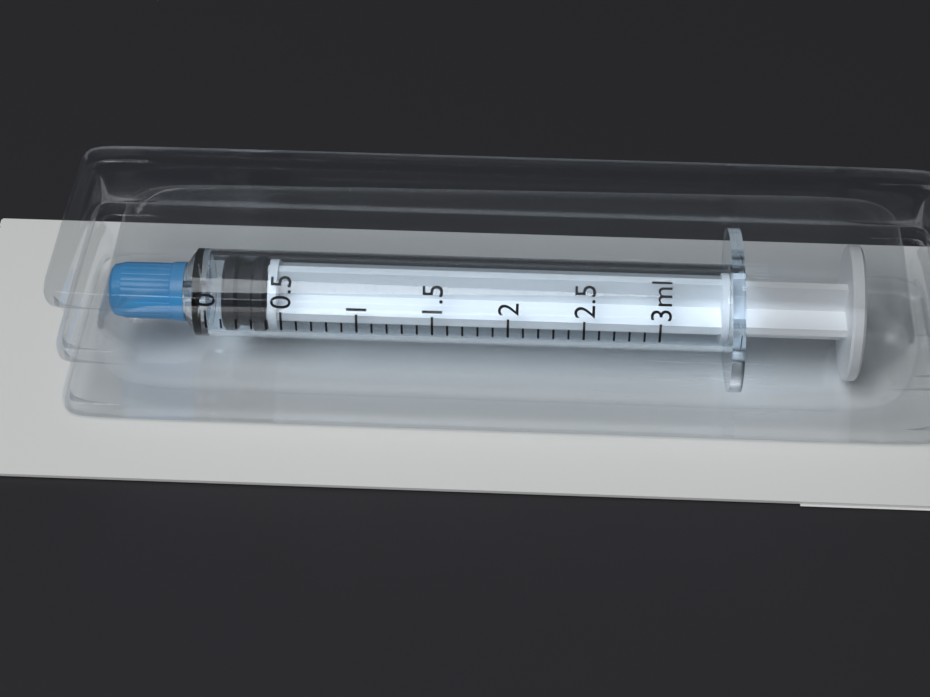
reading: 0.1 ml
